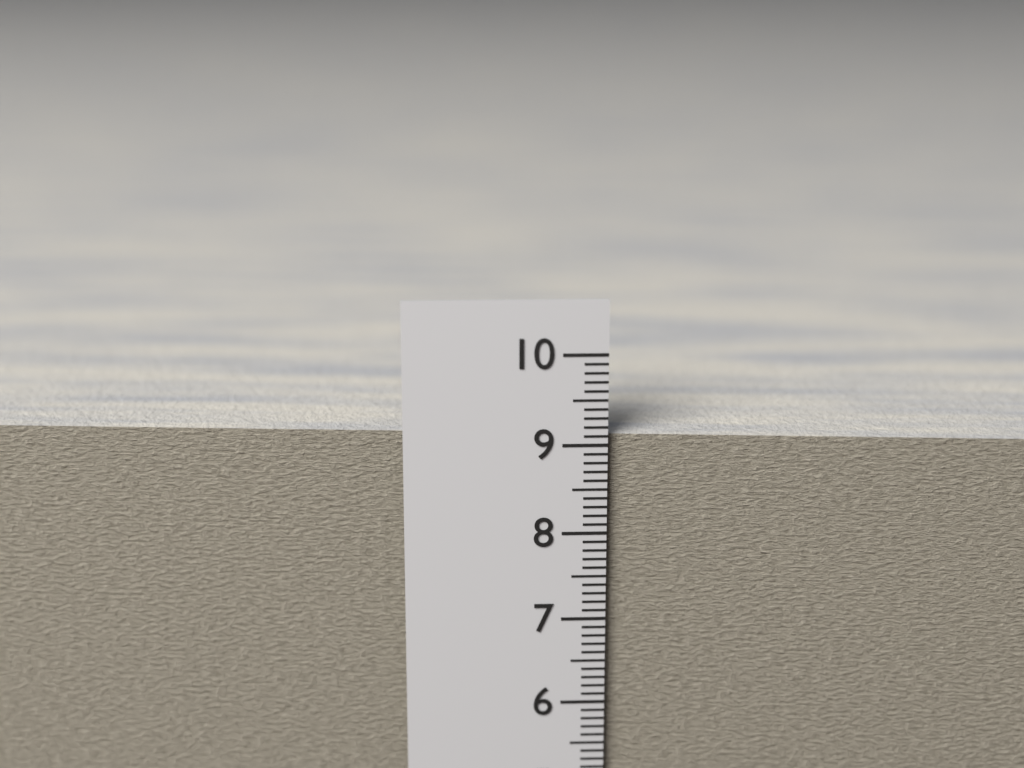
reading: 9.1 cm
